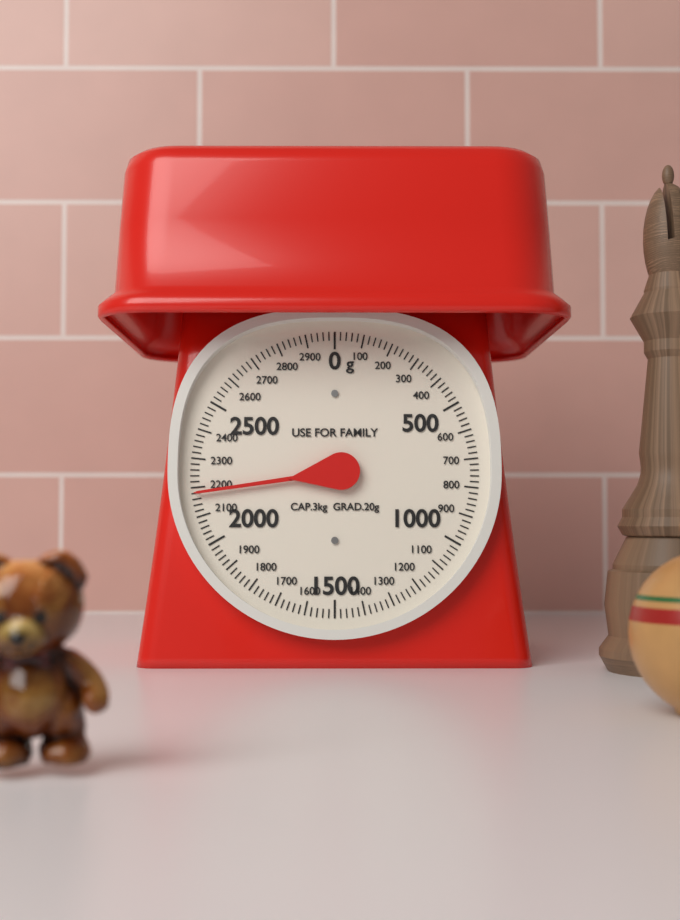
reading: 2180 g
